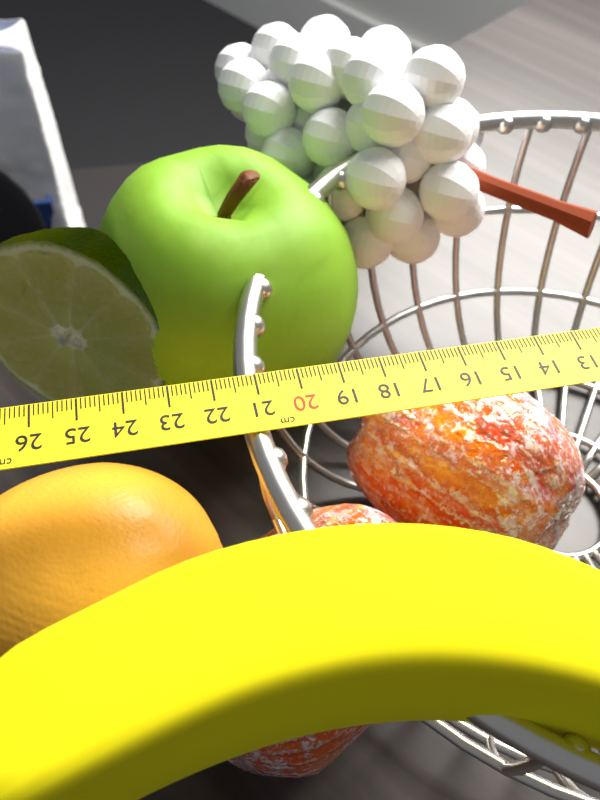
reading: 21.5 cm
